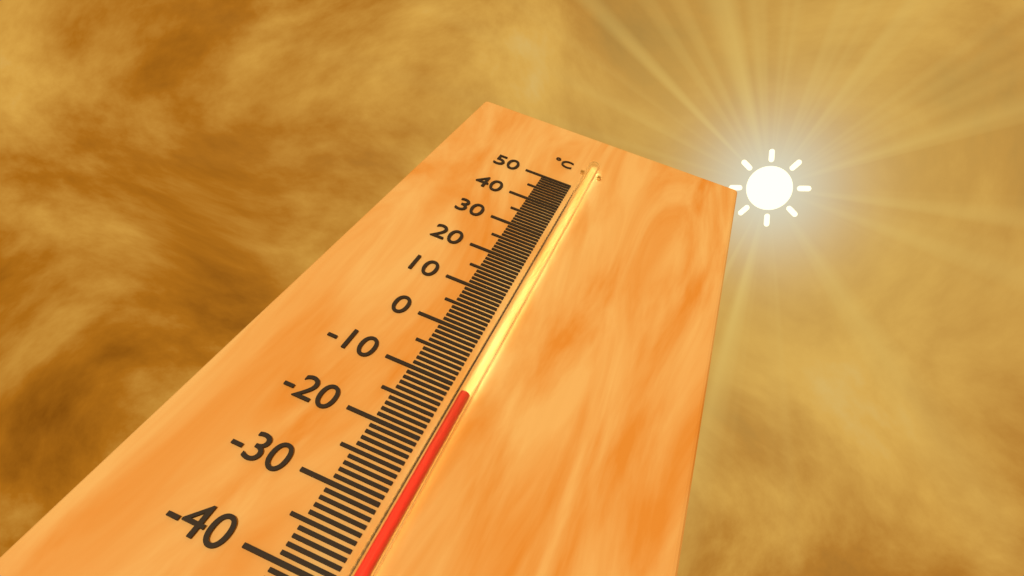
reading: -12 °C
